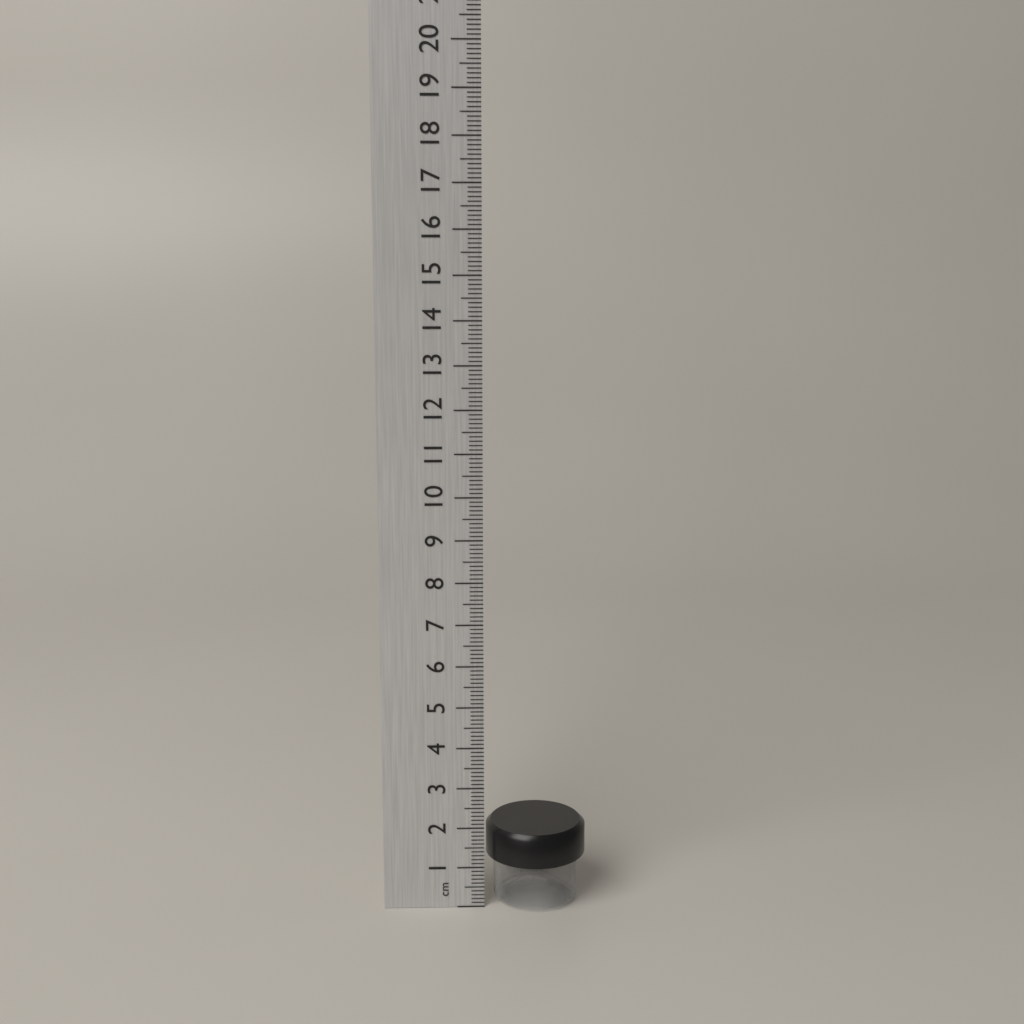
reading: 2.0 cm
